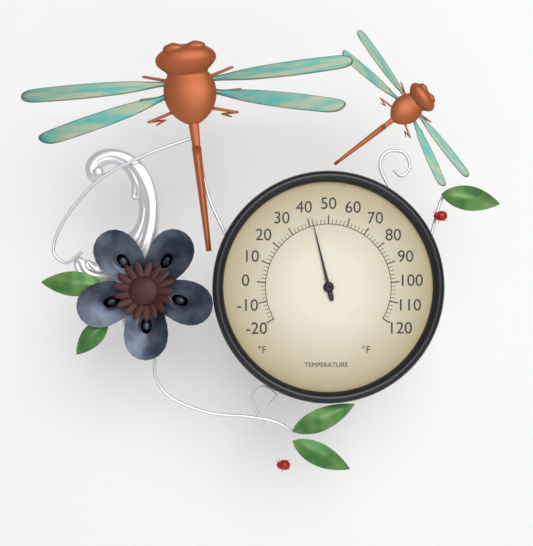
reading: 42 °F
